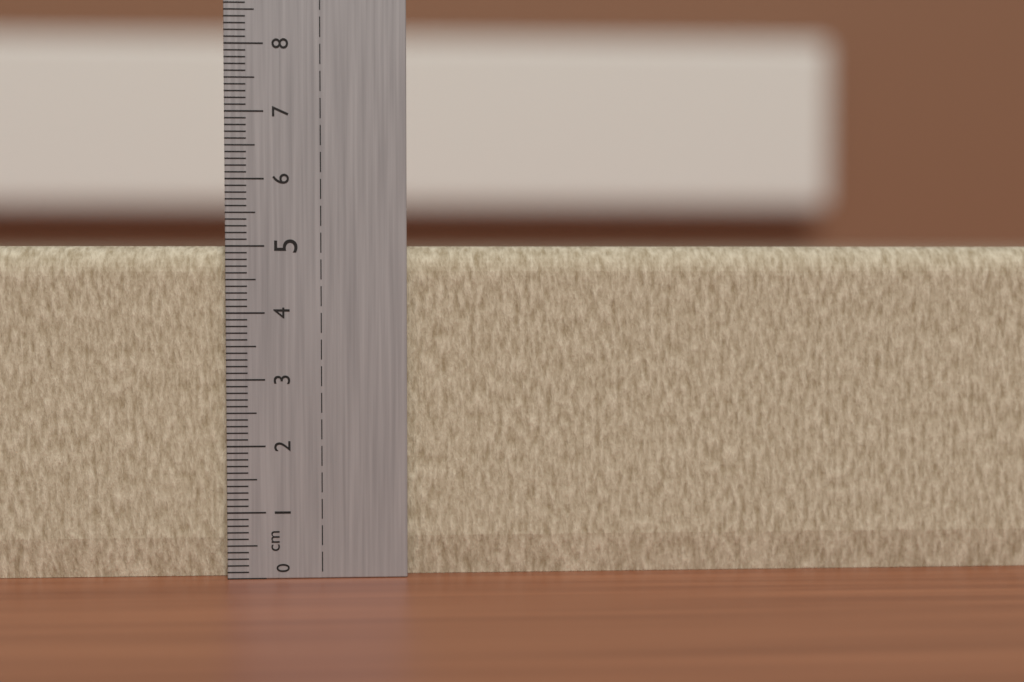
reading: 5.0 cm
